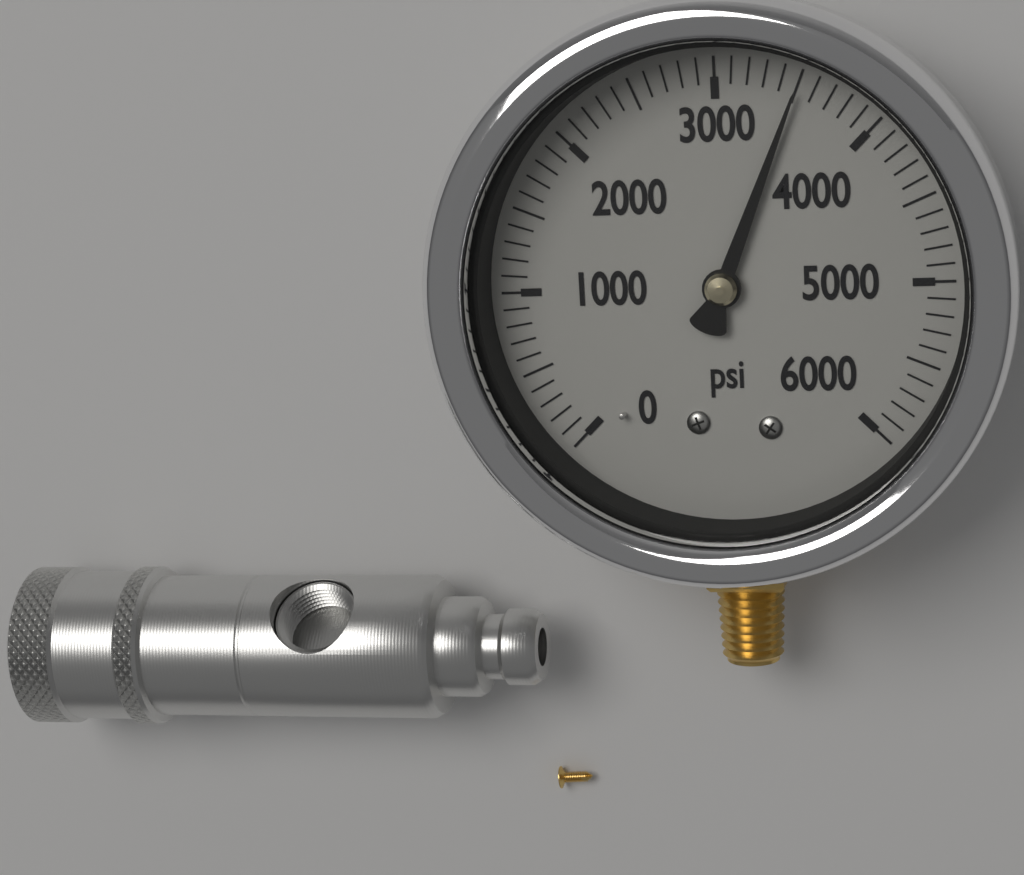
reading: 3500 psi
